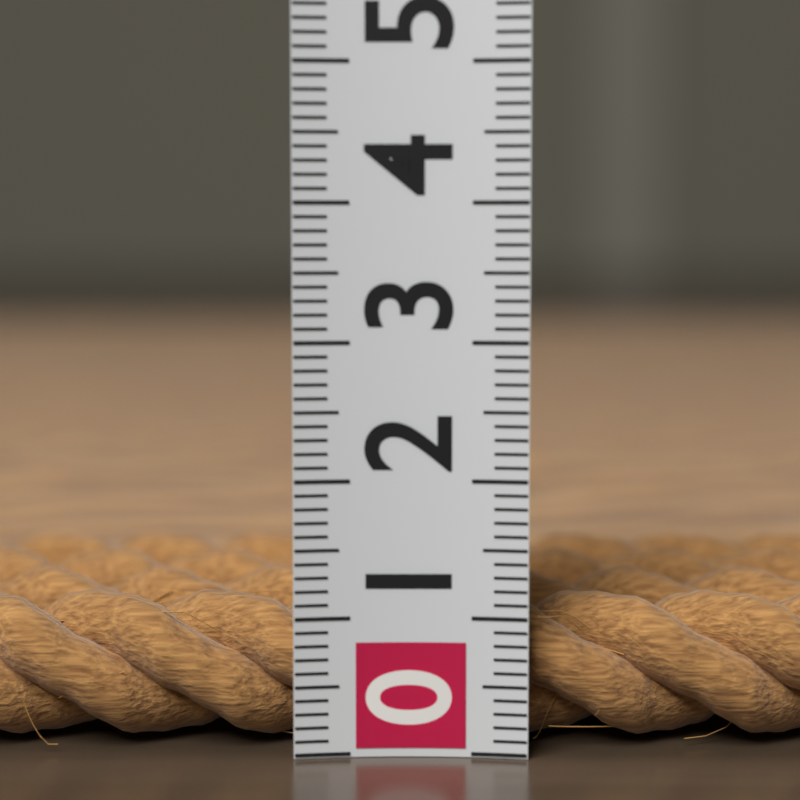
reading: 1.1 (no unit)
